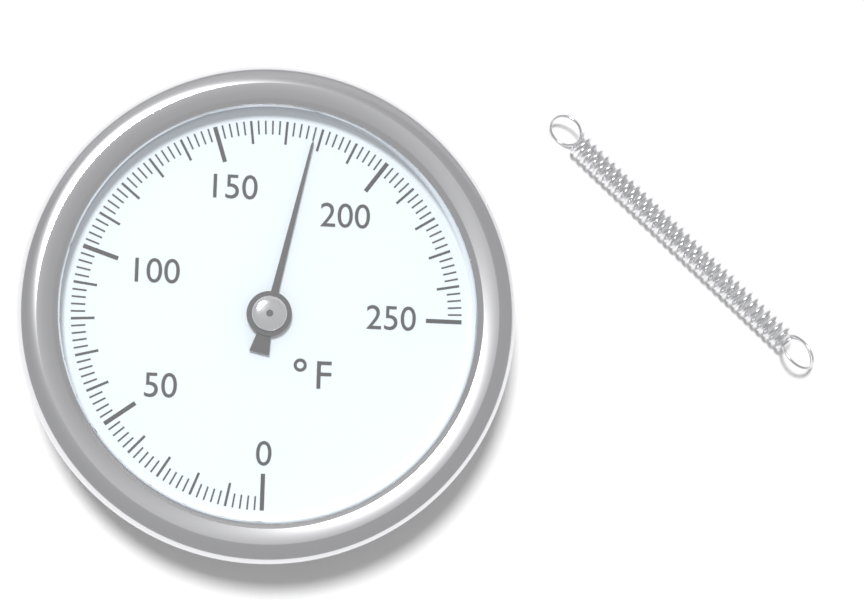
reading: 178 °F
